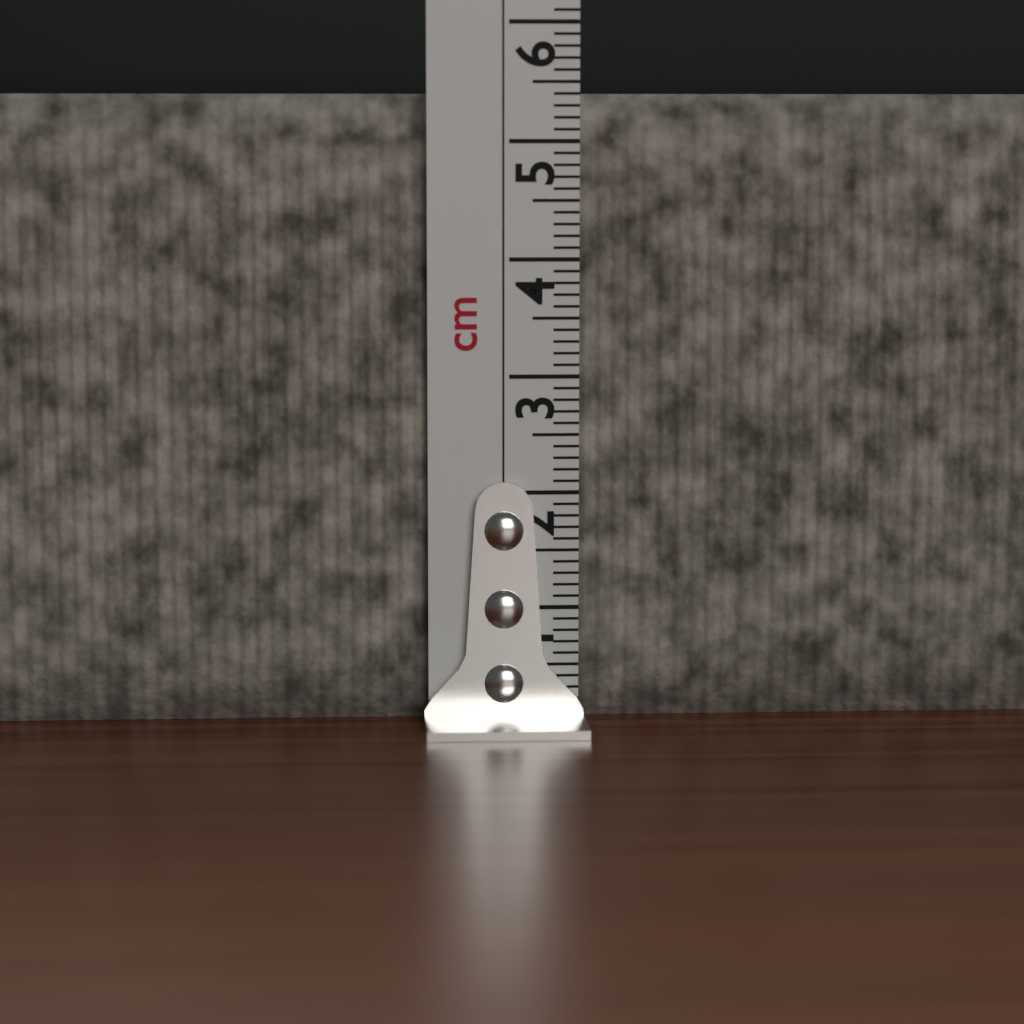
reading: 5.4 cm
